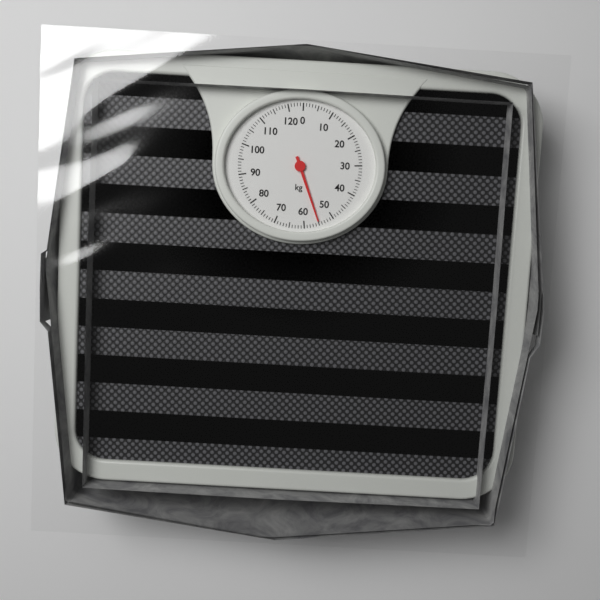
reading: 55 kg
